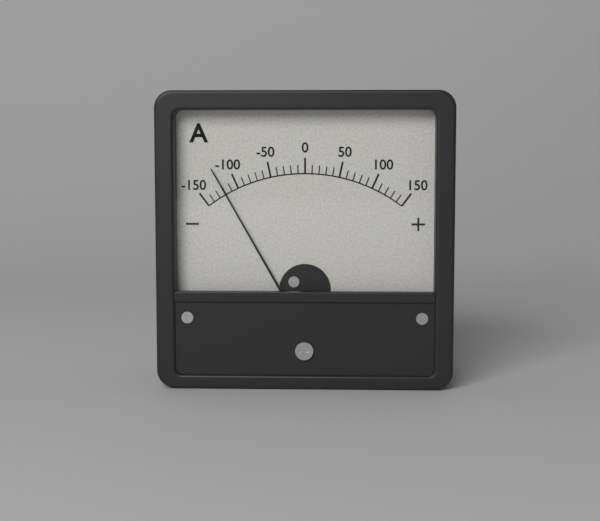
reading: -120 A
